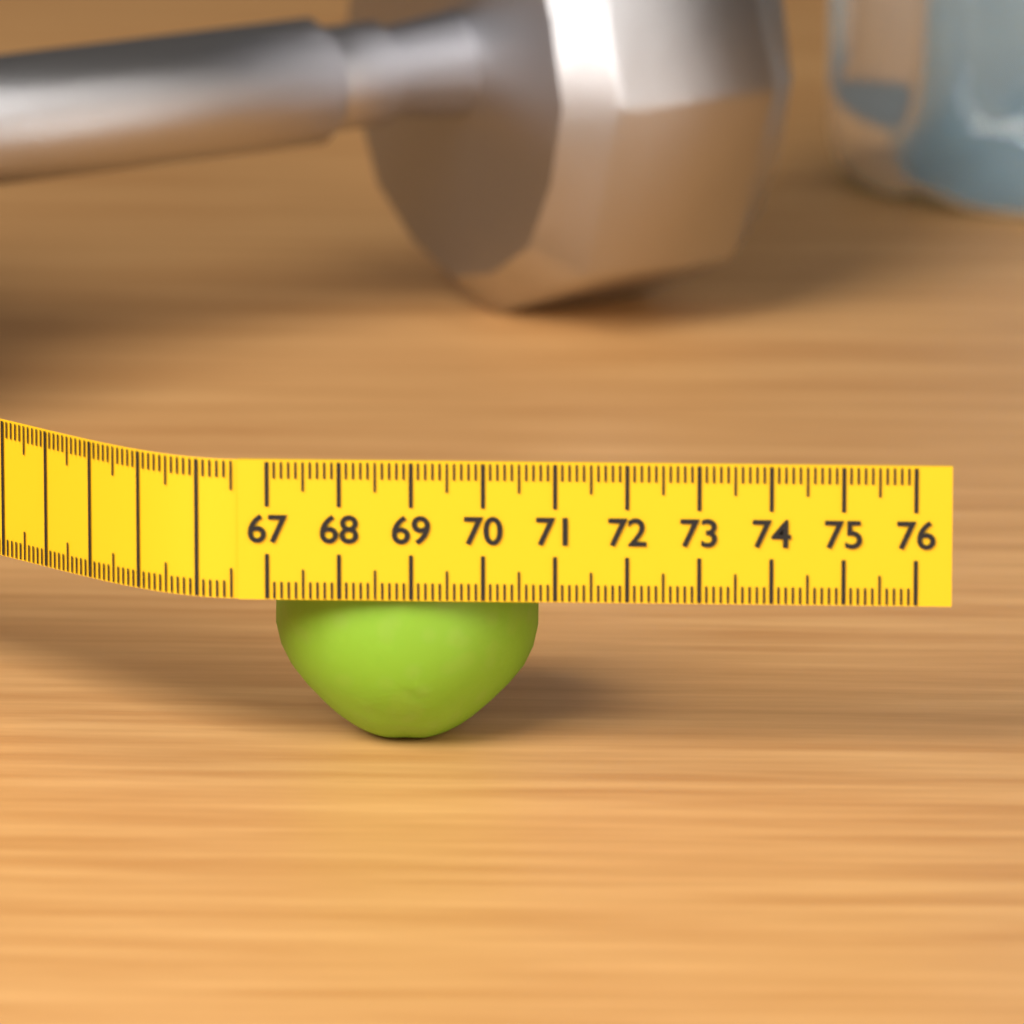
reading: 70.7 (no unit)
